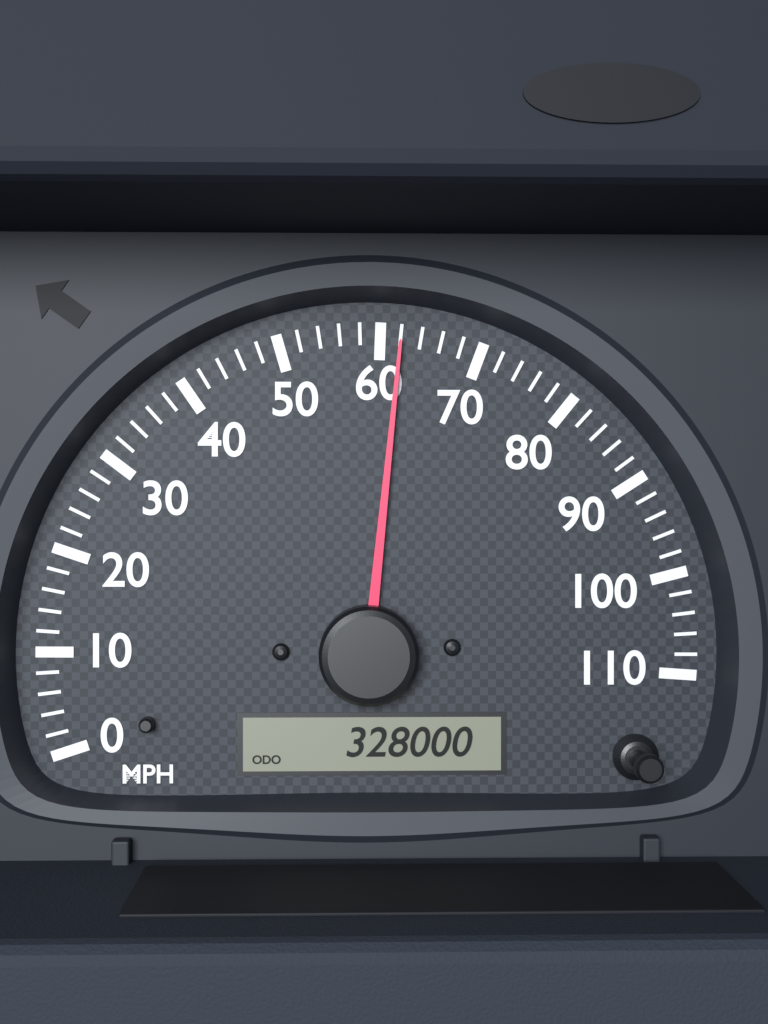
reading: 62 MPH
